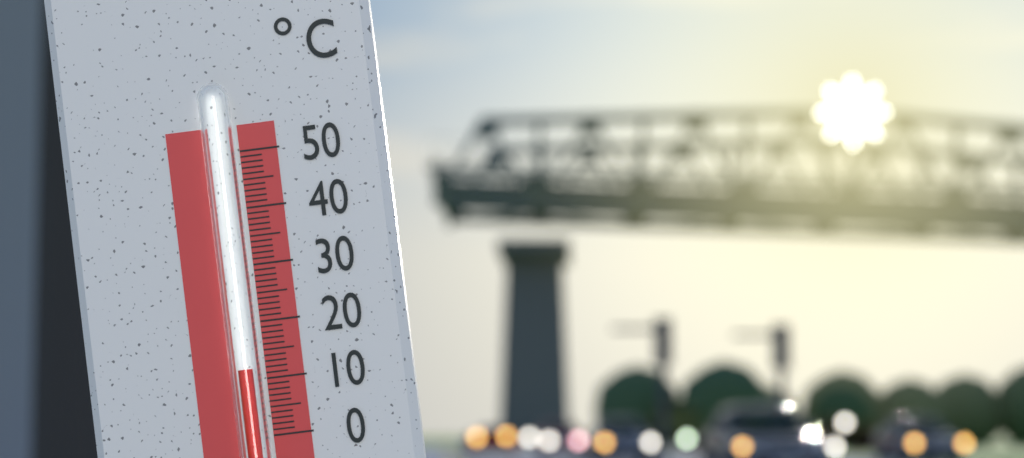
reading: 12 °C
